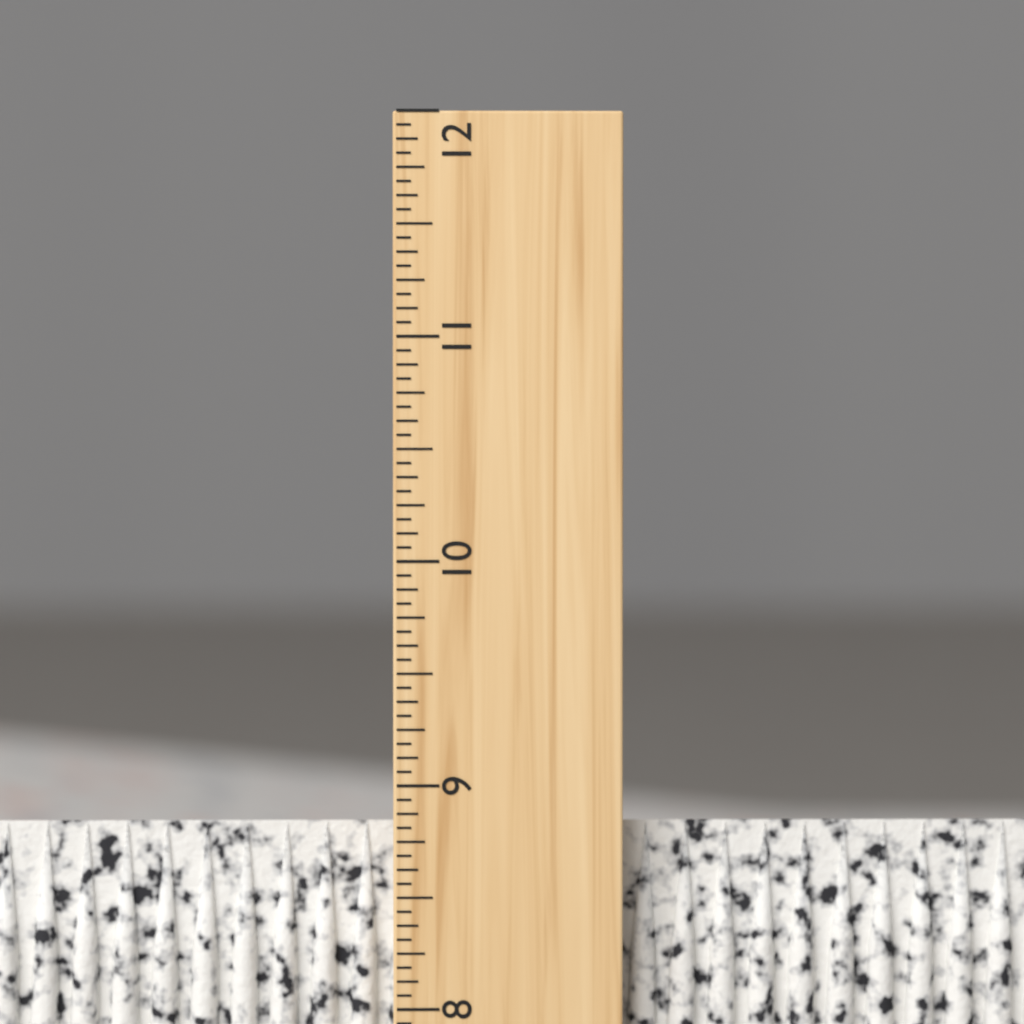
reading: 8.8125 inch
